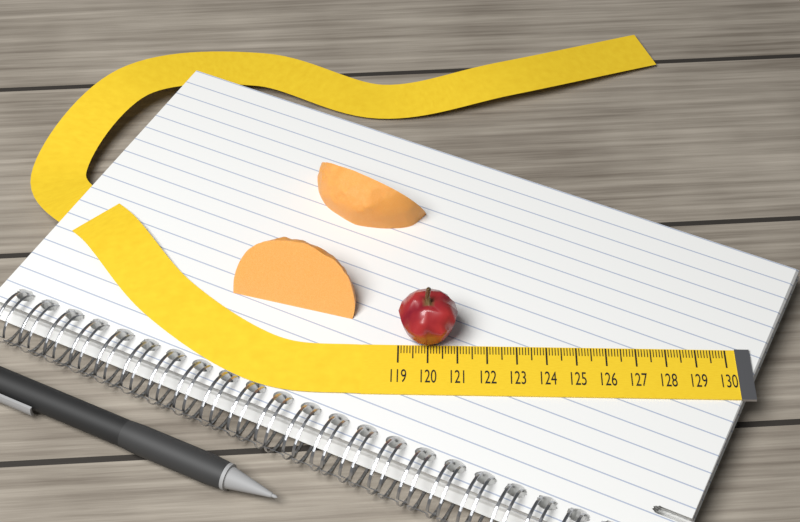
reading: 121.0 (no unit)
